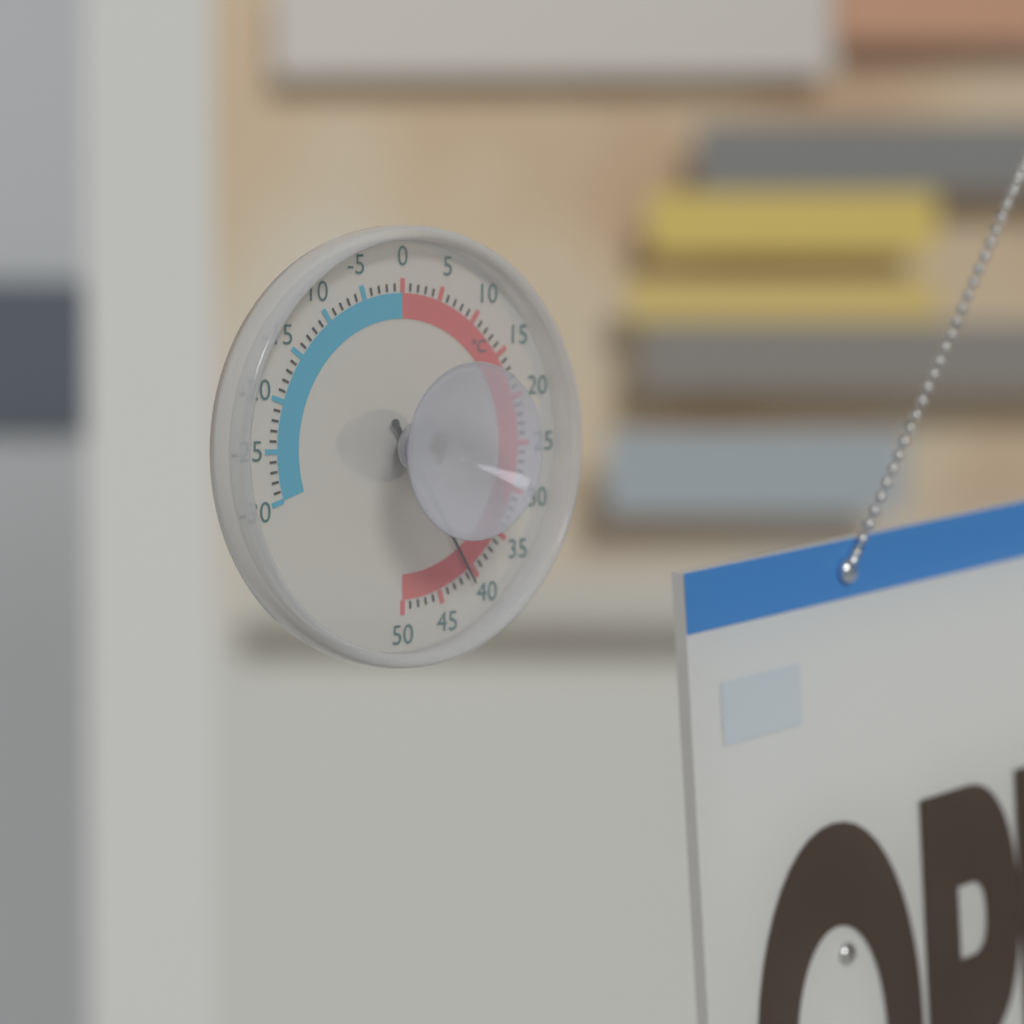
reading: 41 °C
